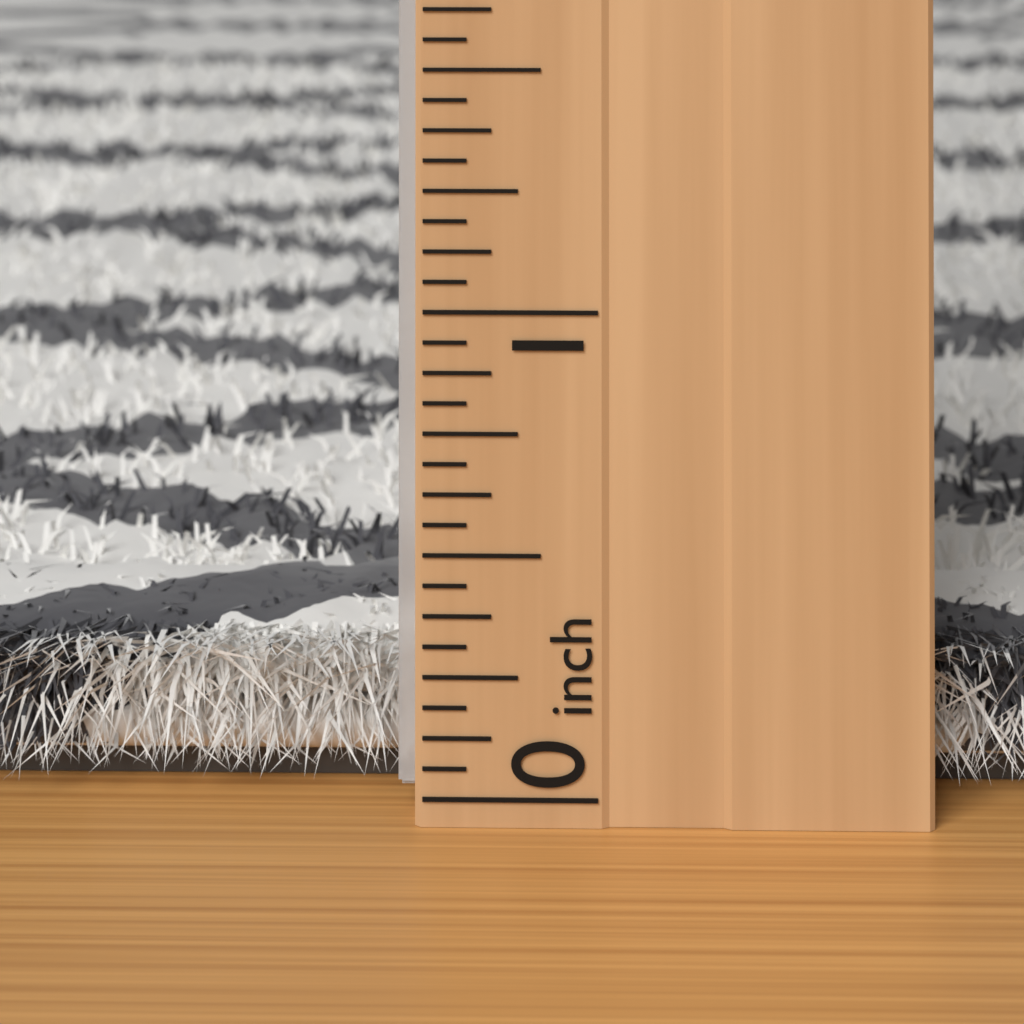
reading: 0.2500 inch
